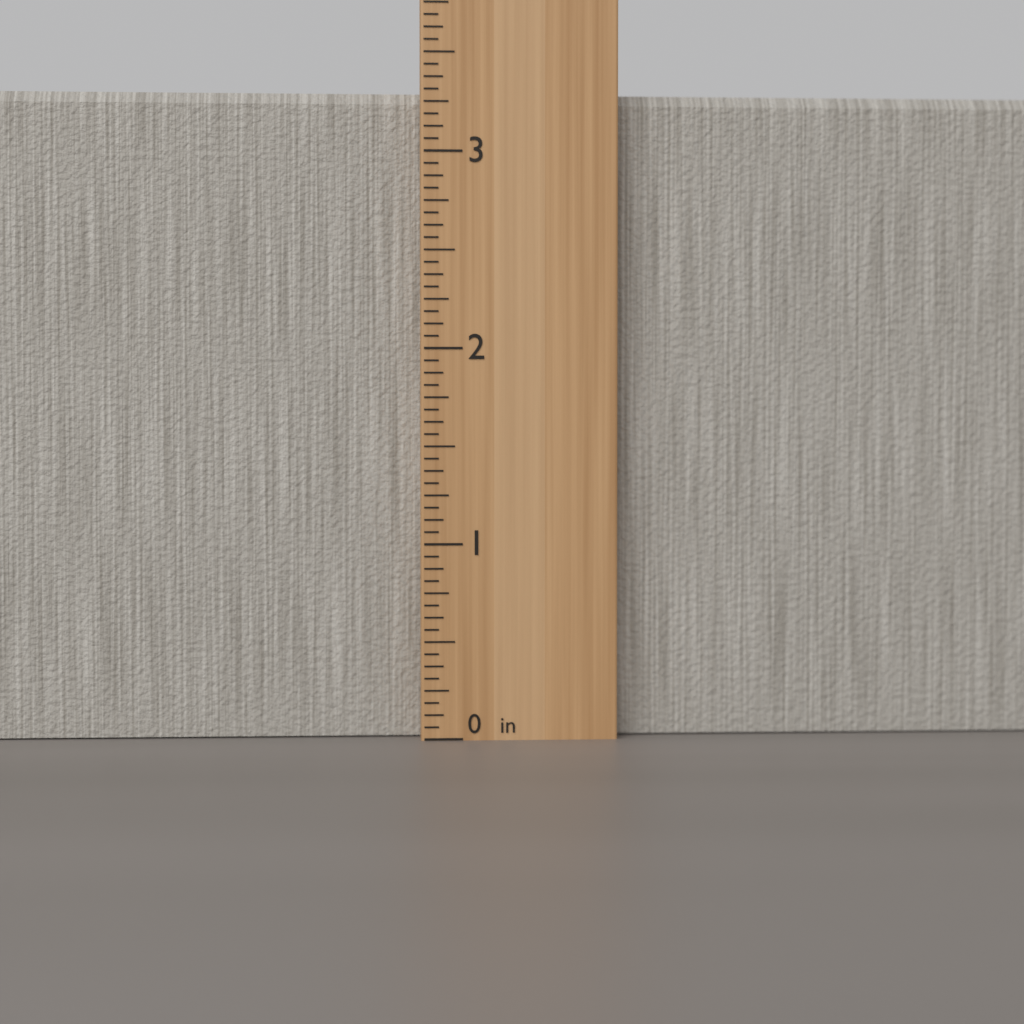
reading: 3.3125 in
